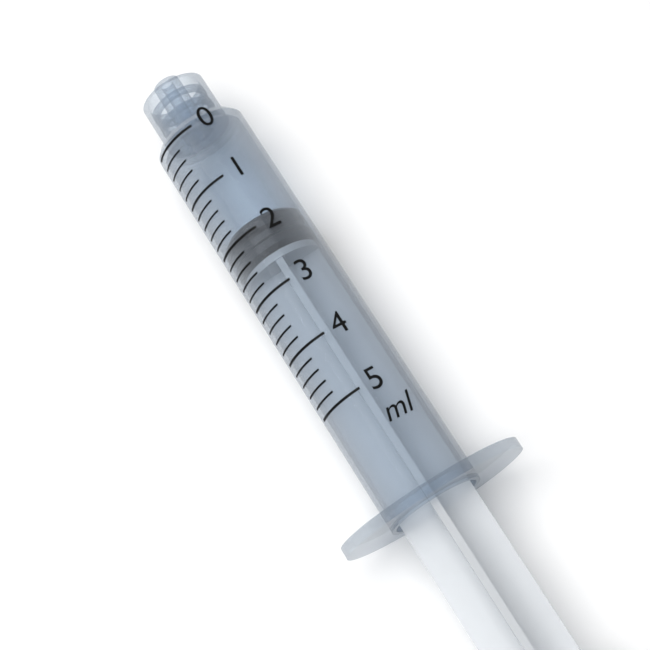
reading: 1.8 ml
